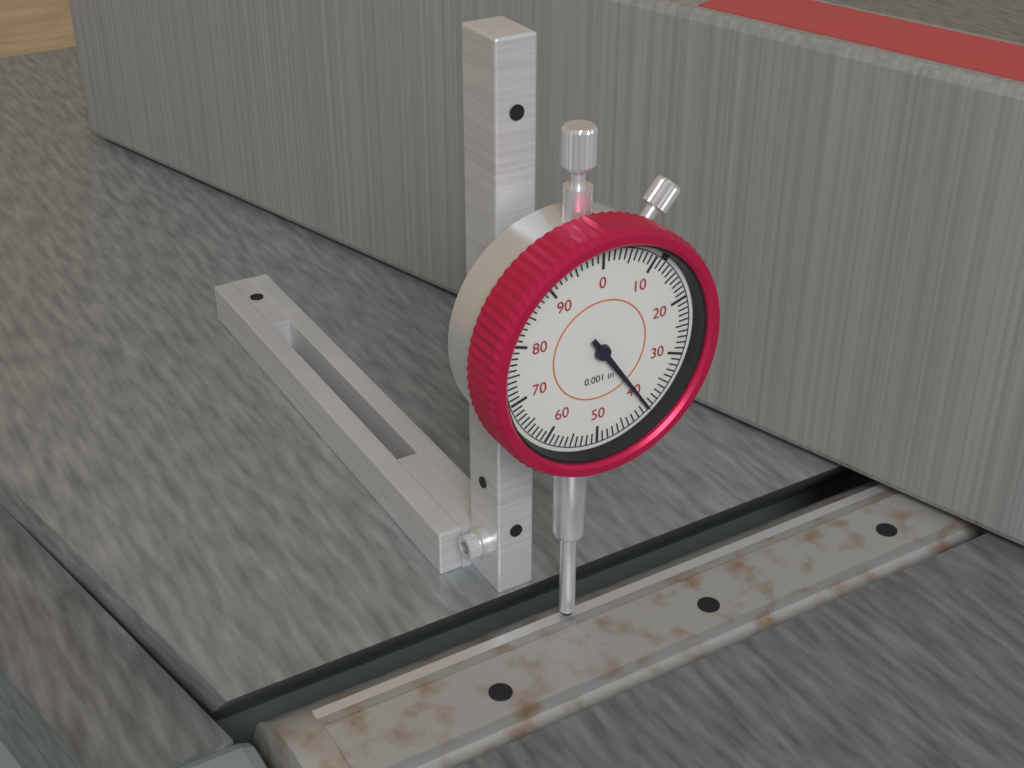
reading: 0.040 in
